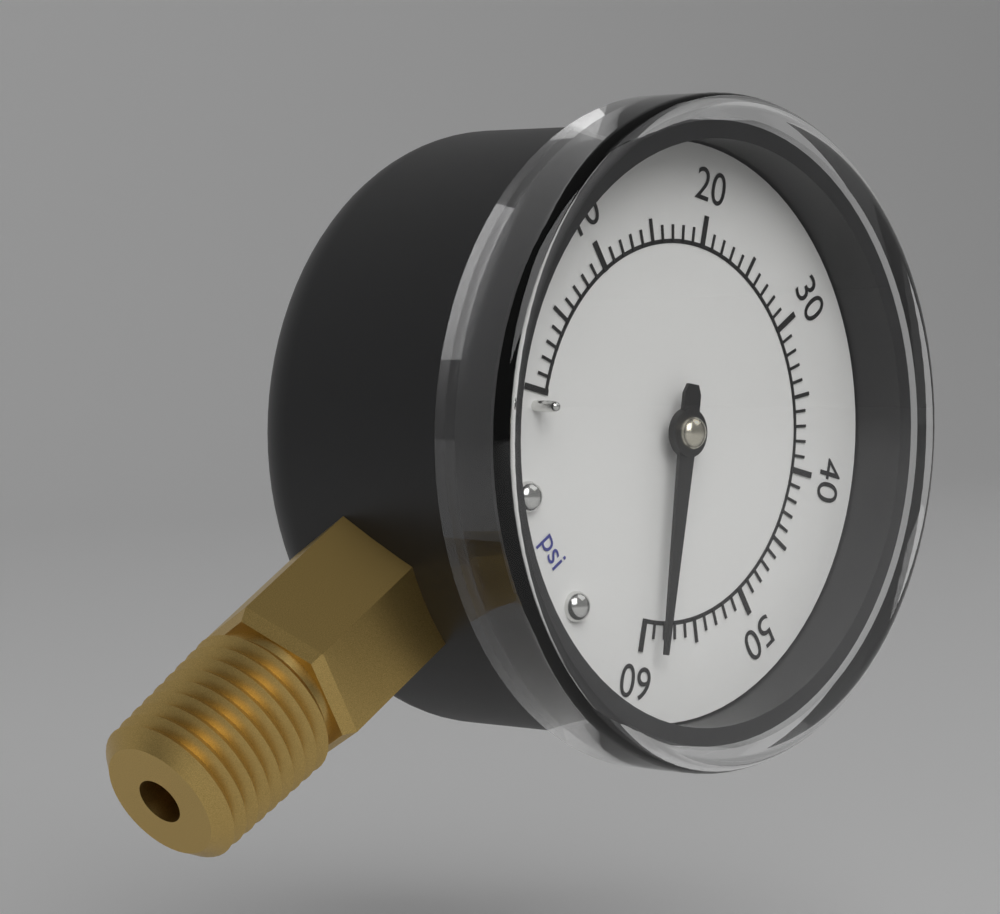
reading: 59 psi
